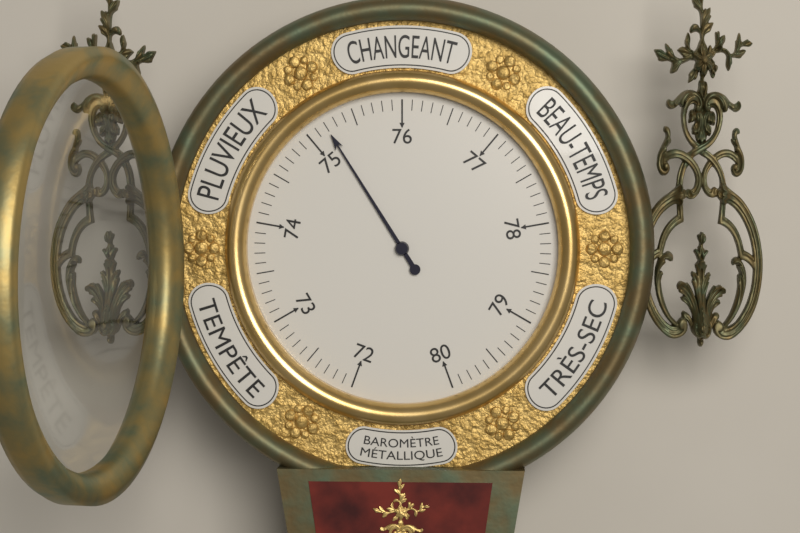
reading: 75.2 (no unit)
